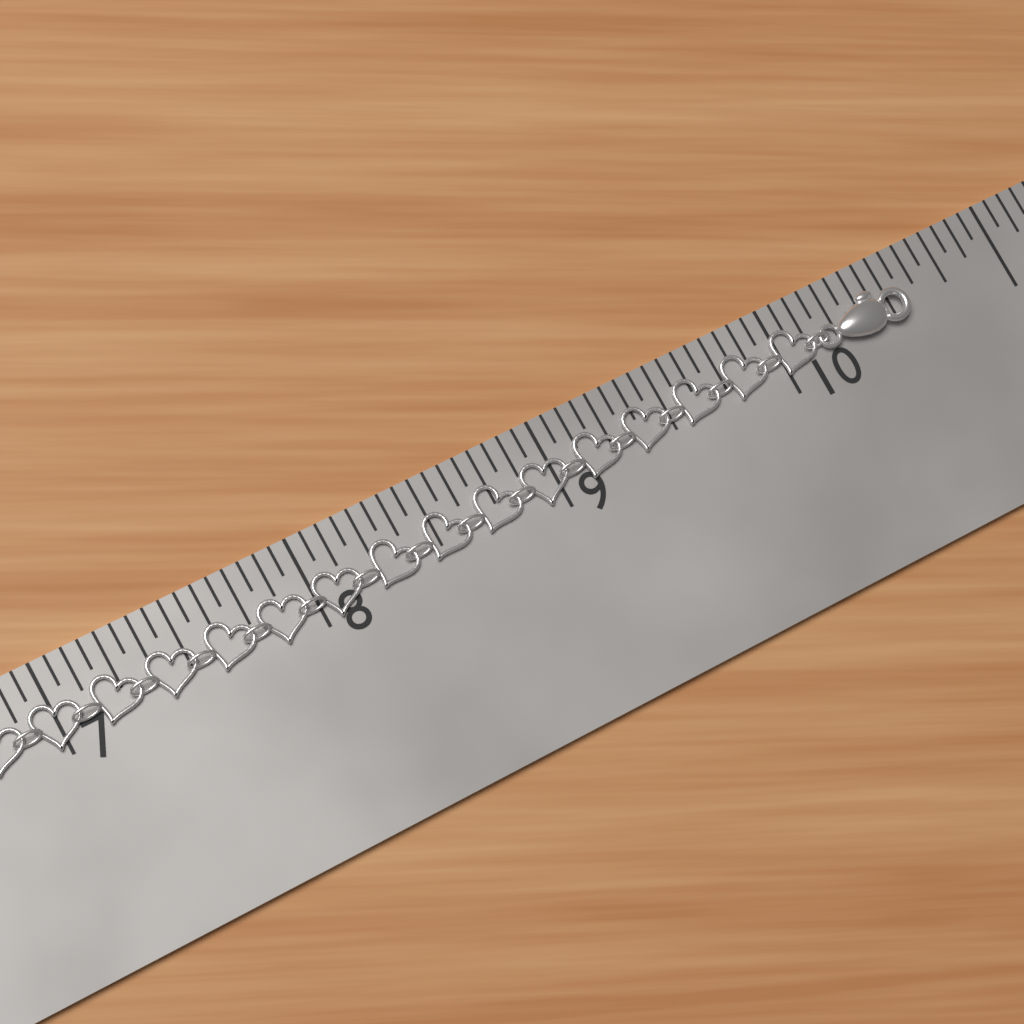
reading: 10.5625 in
